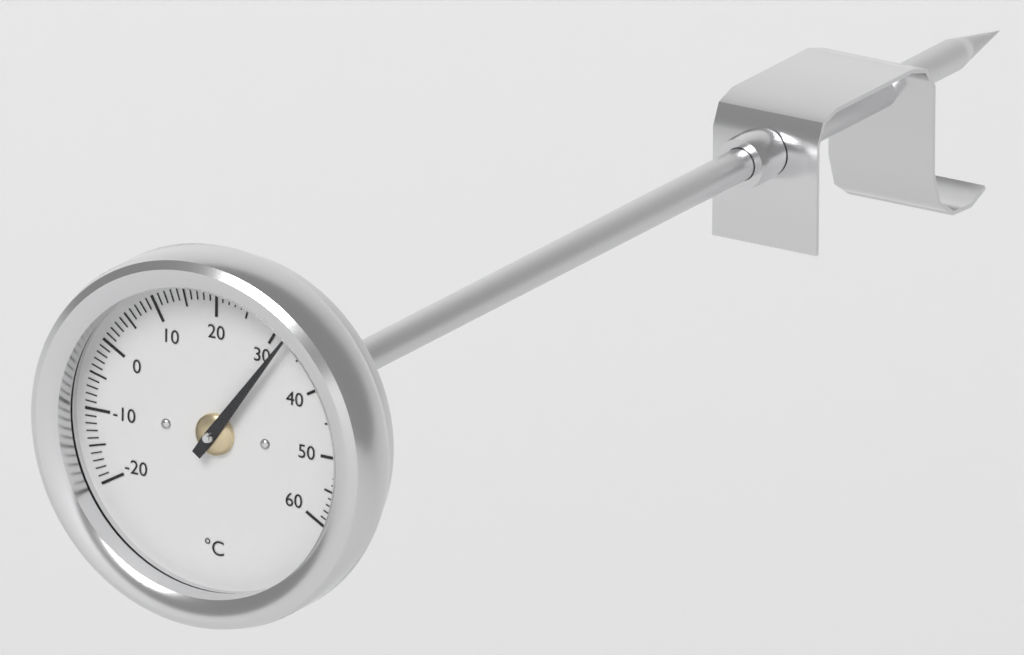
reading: 32 °C
